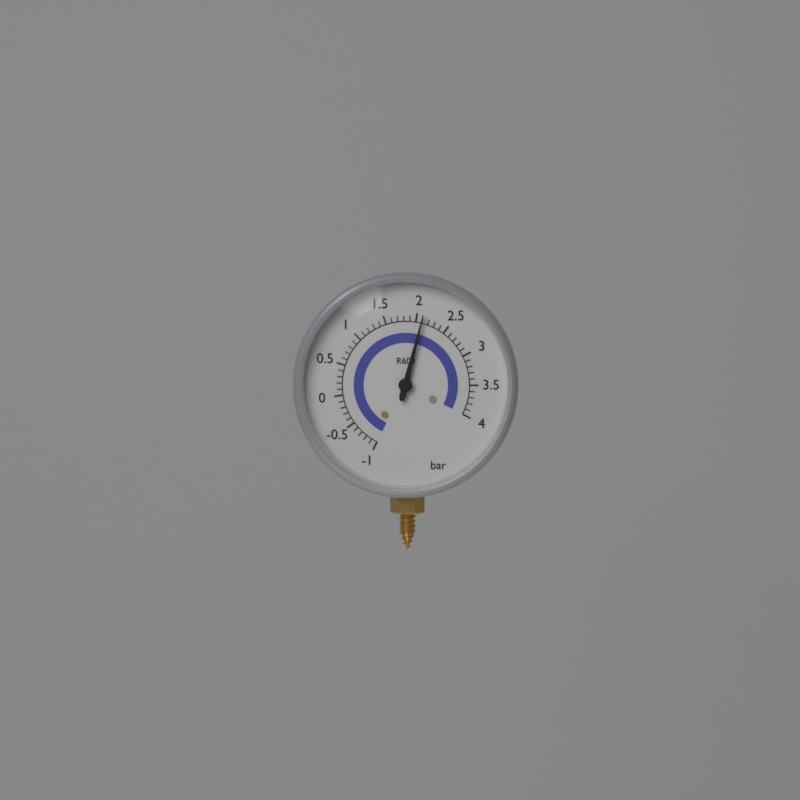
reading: 2.1 bar
